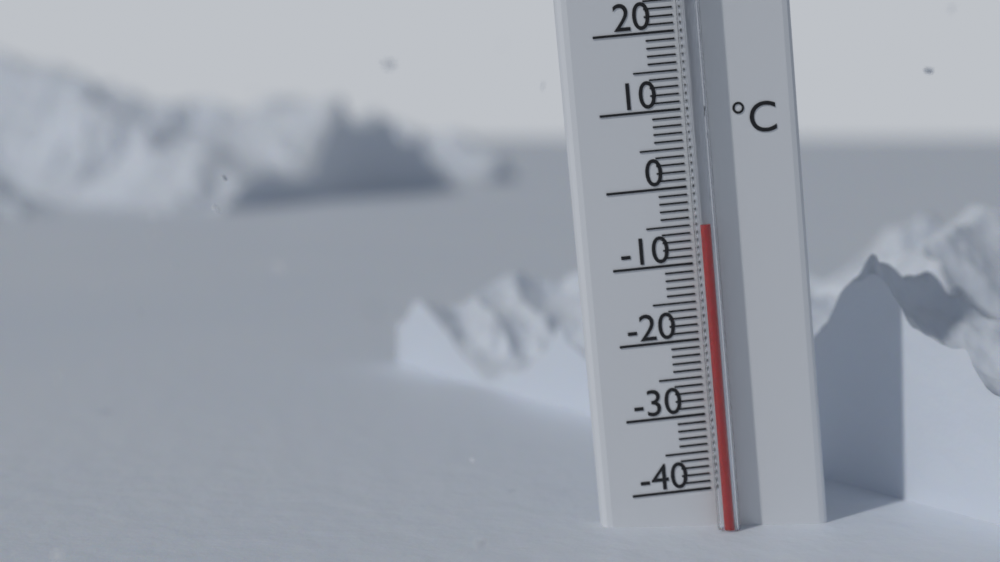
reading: -5 °C
